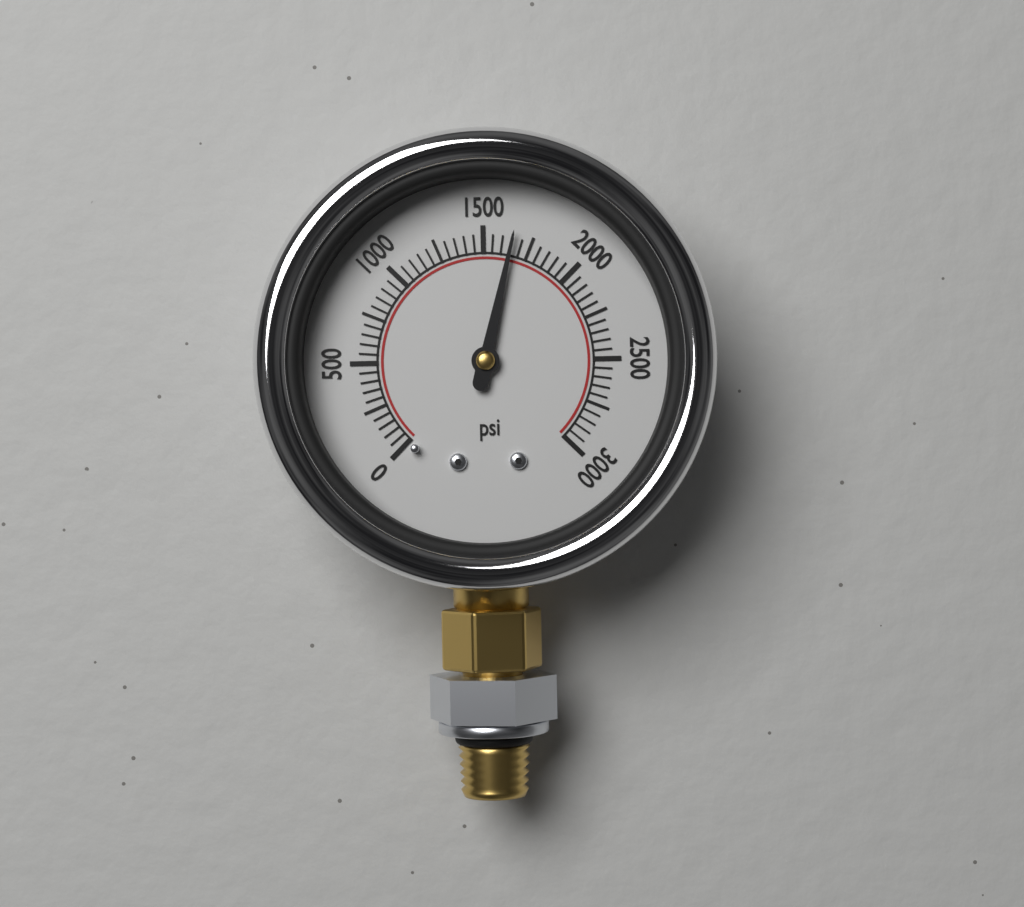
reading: 1650 psi
